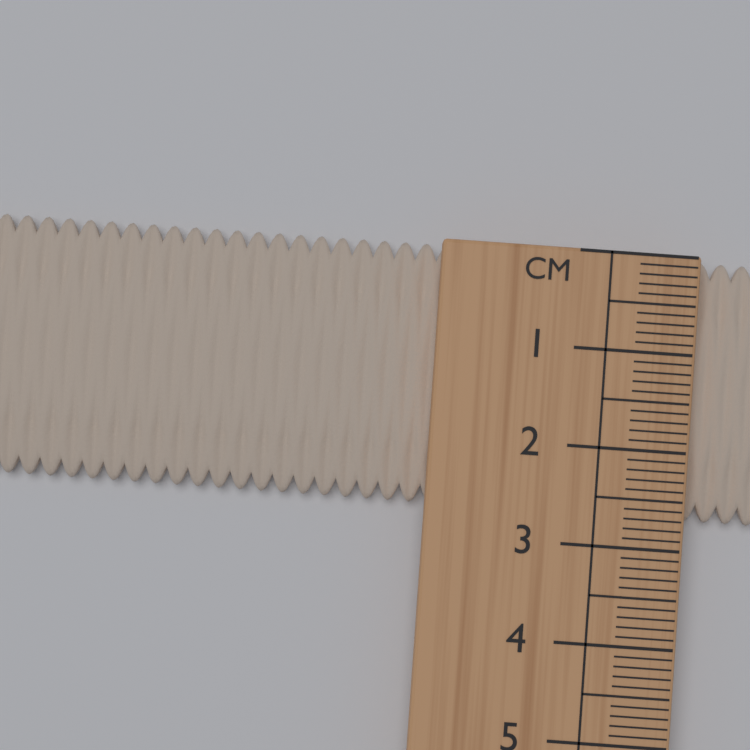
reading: 2.7 cm
